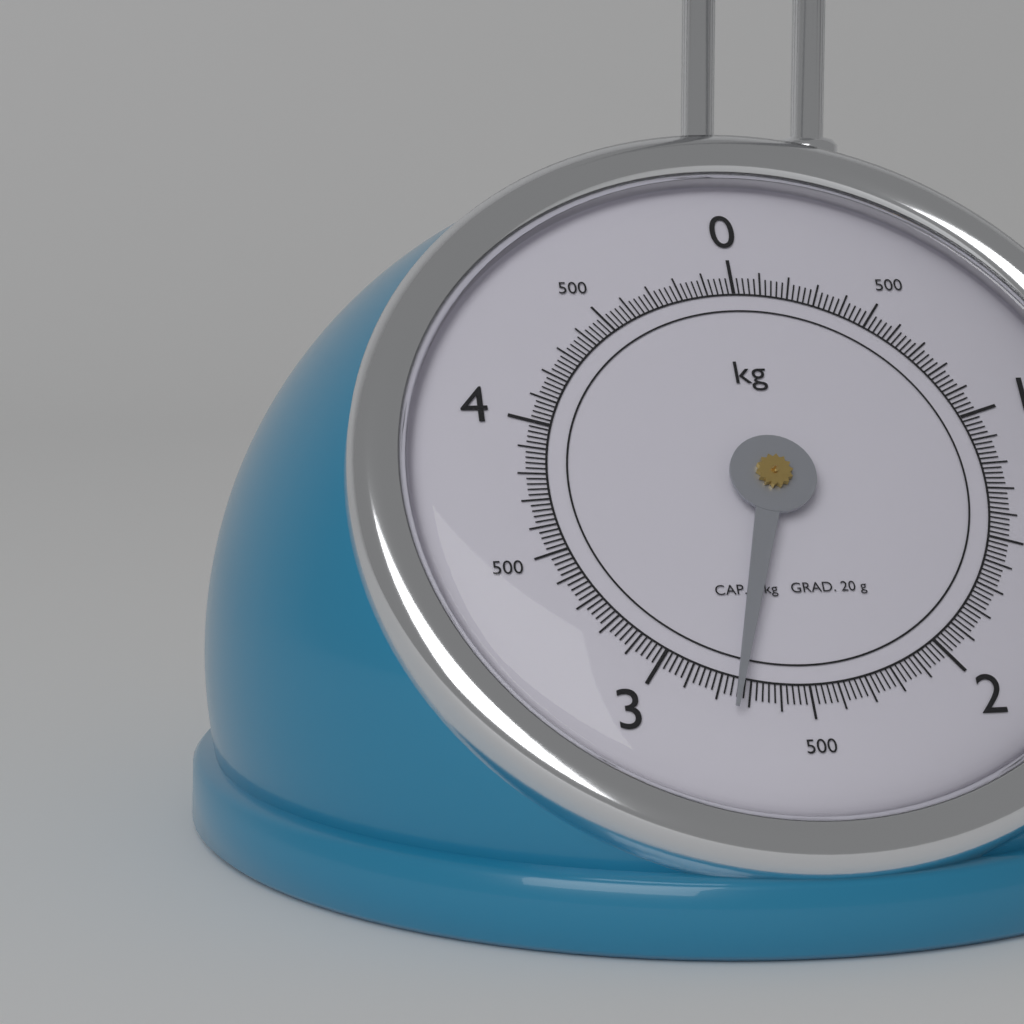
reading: 2.74 kg
